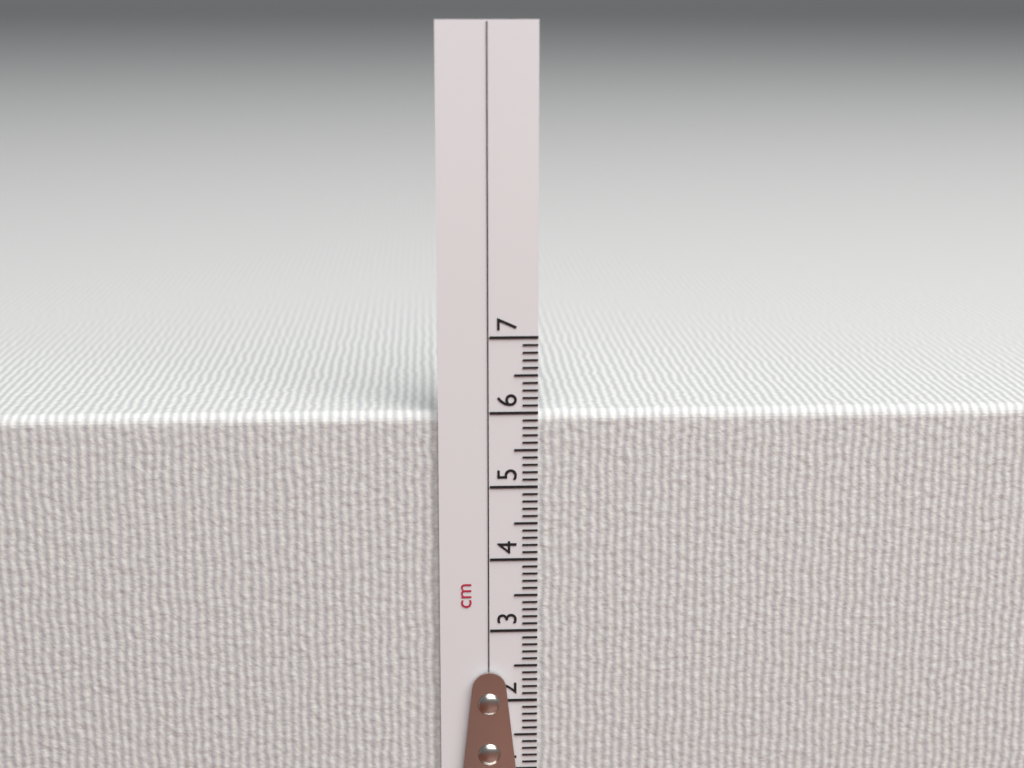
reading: 6.0 cm
